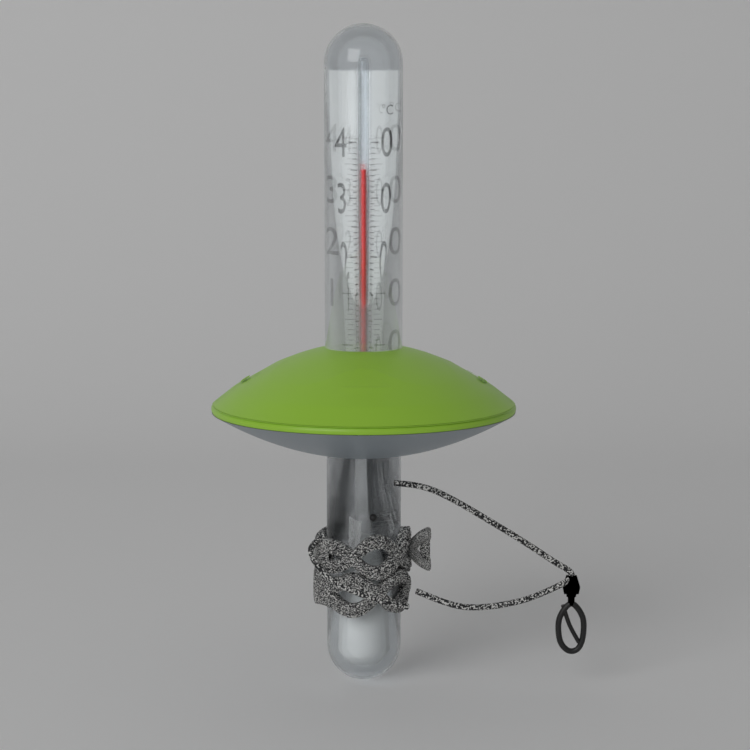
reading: 35 °C
